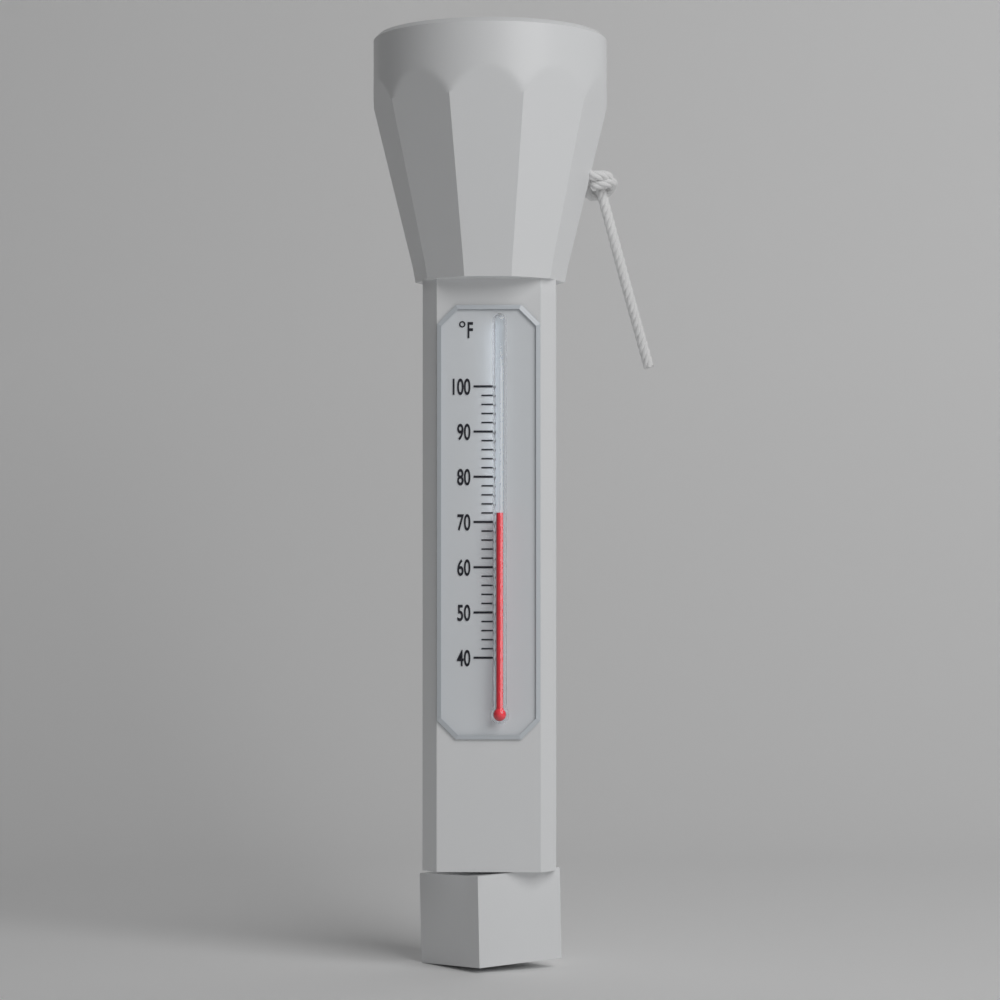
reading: 72 °F
